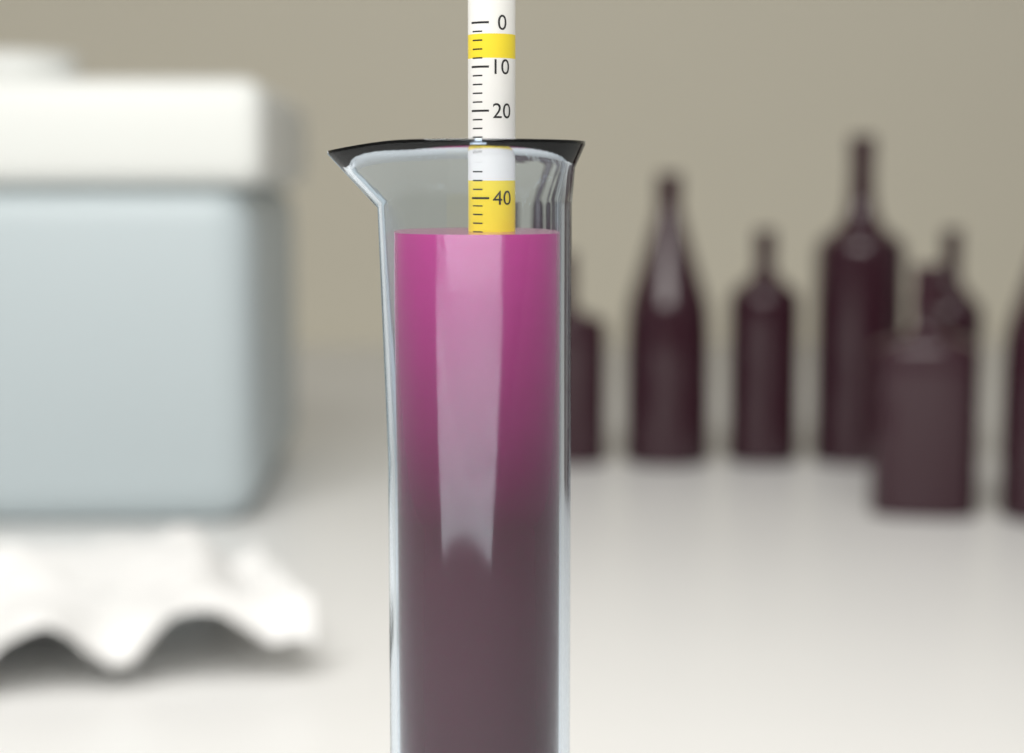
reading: 48 (no unit)
